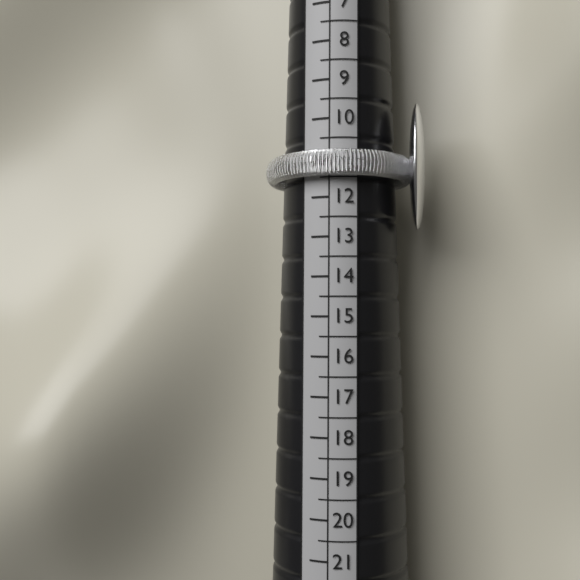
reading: 11.5 (no unit)
